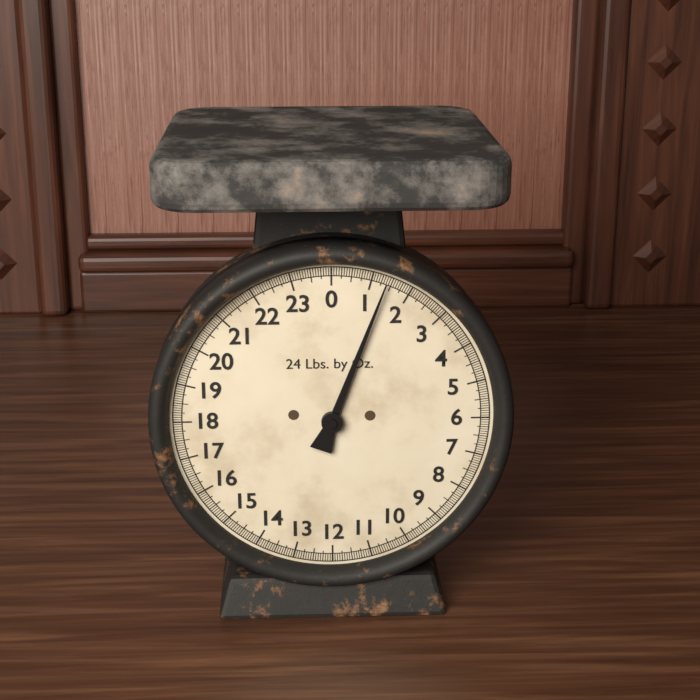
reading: 1.3750 lb
